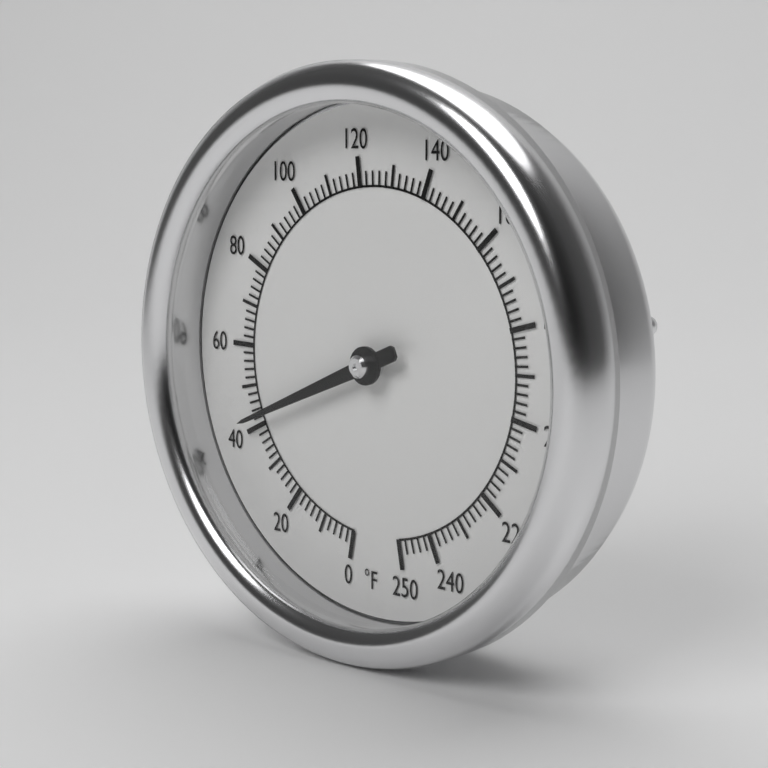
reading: 42 °F
